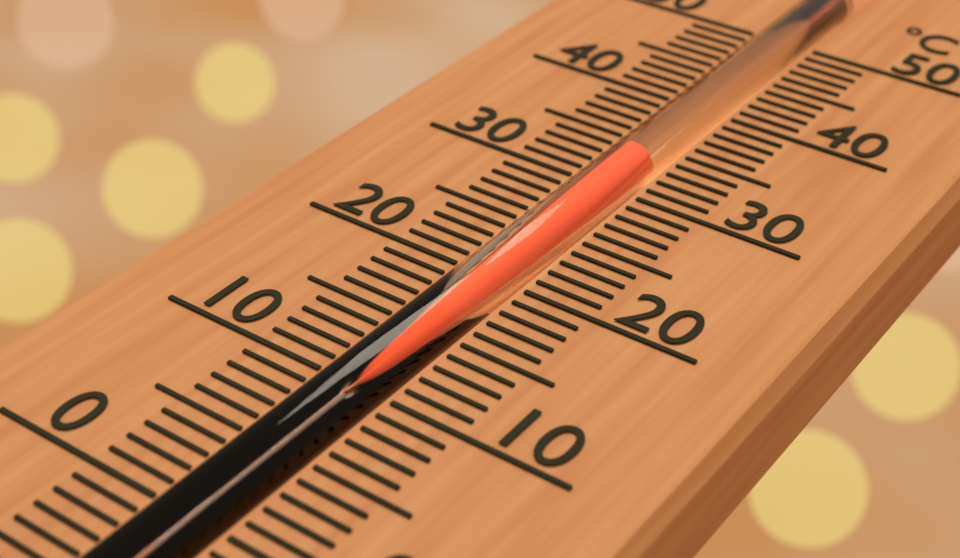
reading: 33 °C
